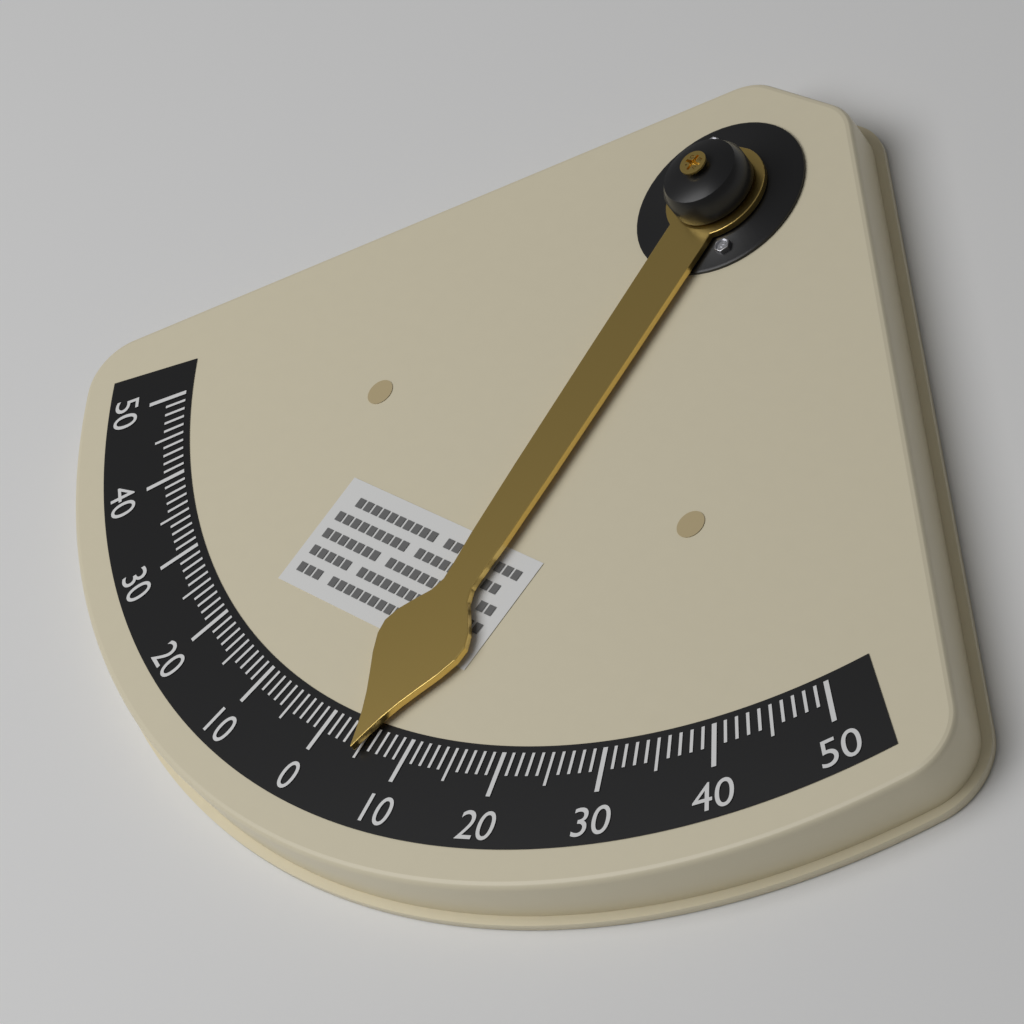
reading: 5 °
